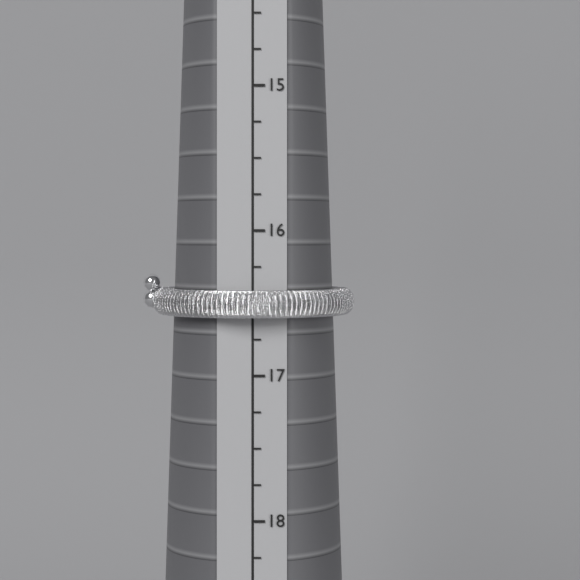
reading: 16.60 mm
